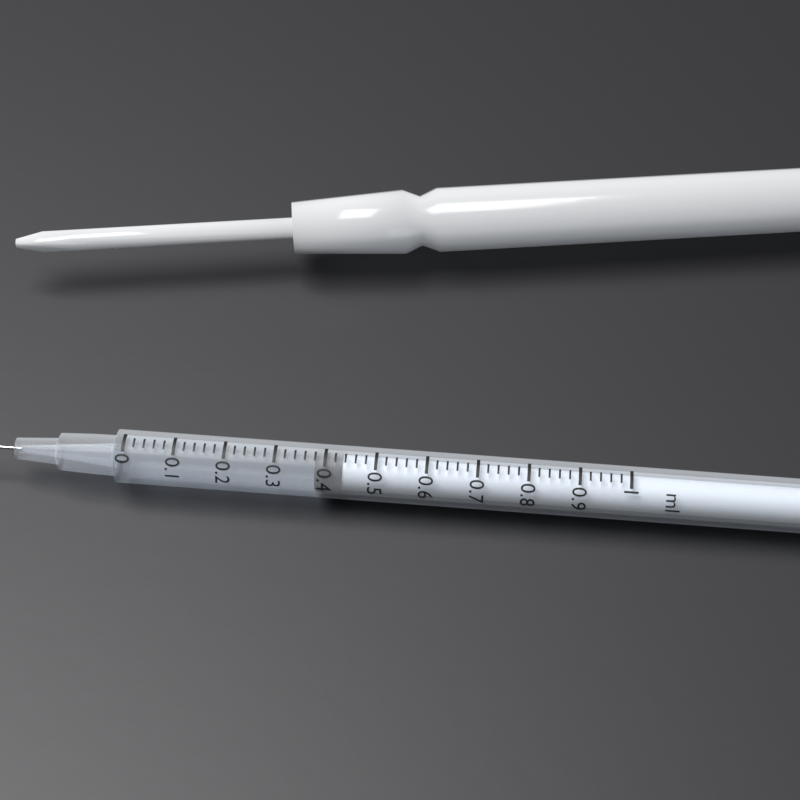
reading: 0.38 ml
